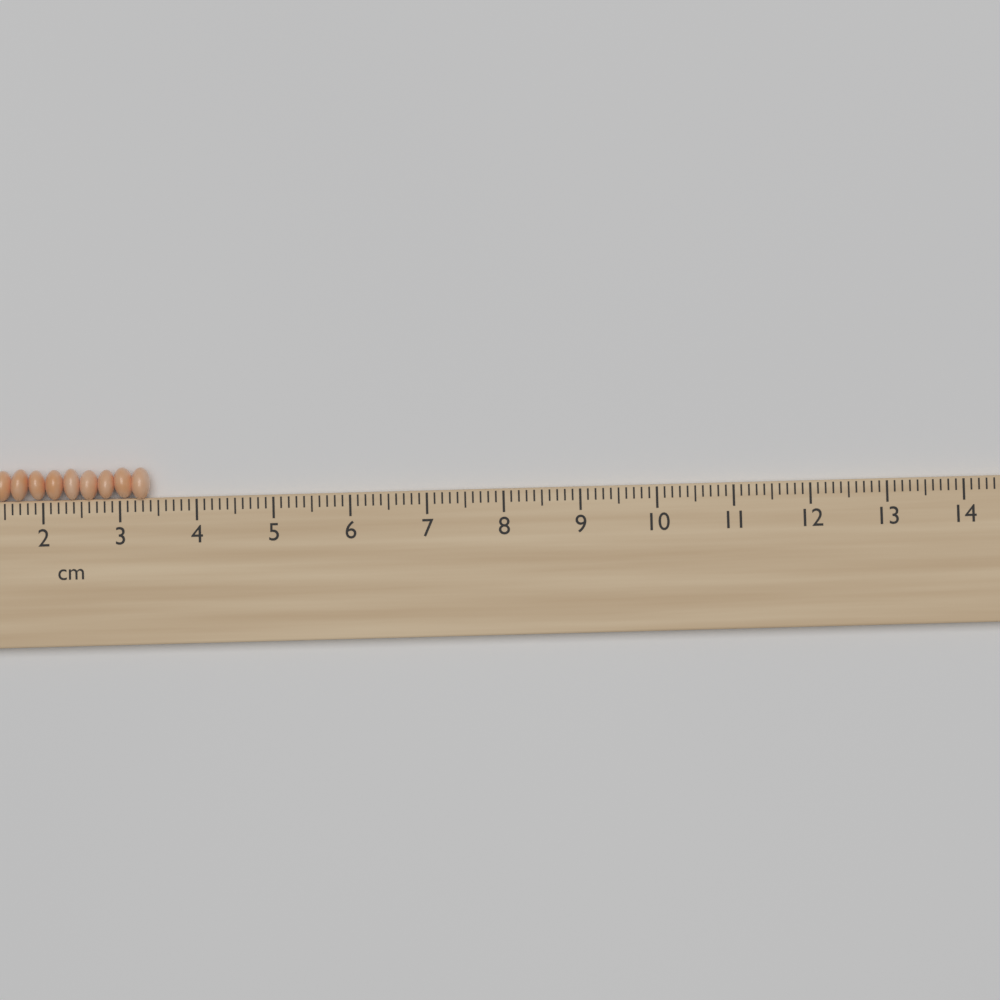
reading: 3.4 cm
